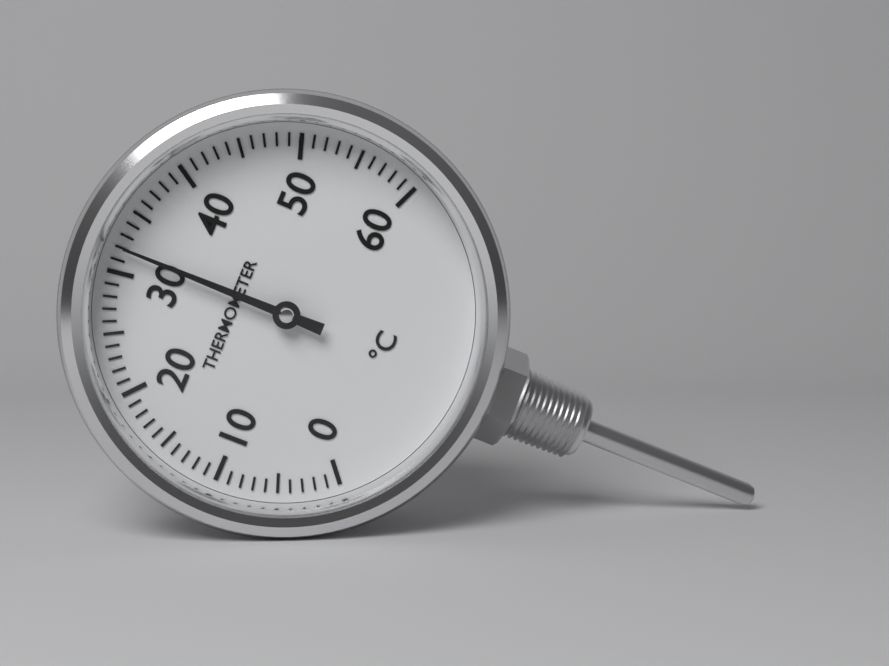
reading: 32 °C
